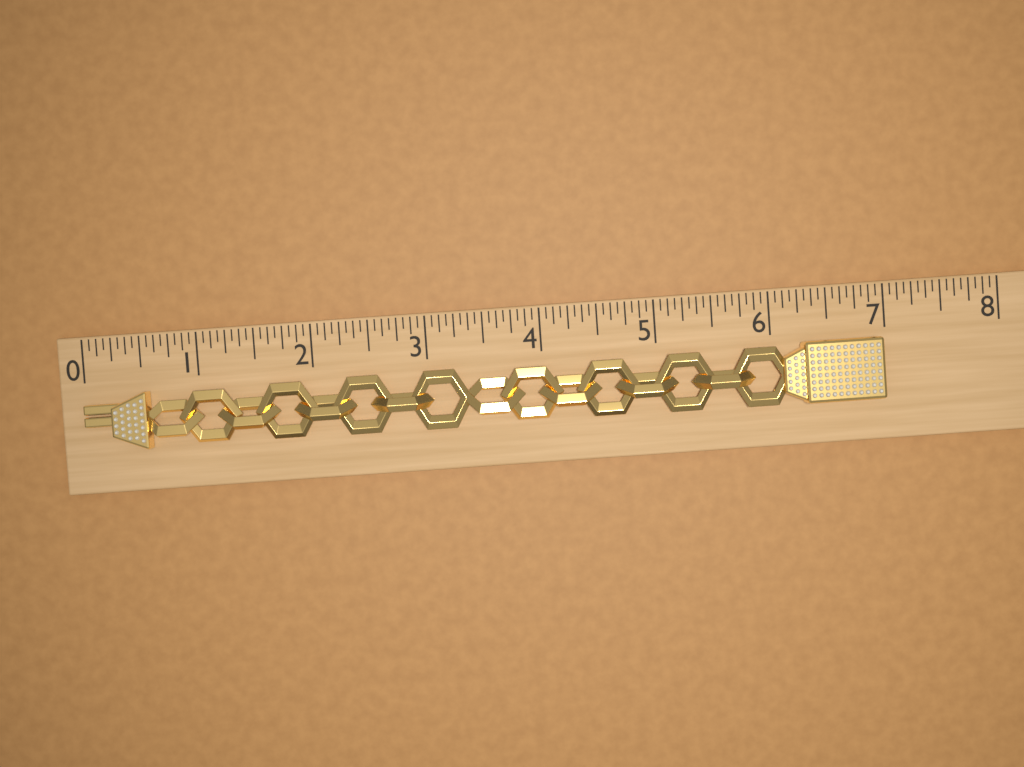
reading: 6.9375 (no unit)
